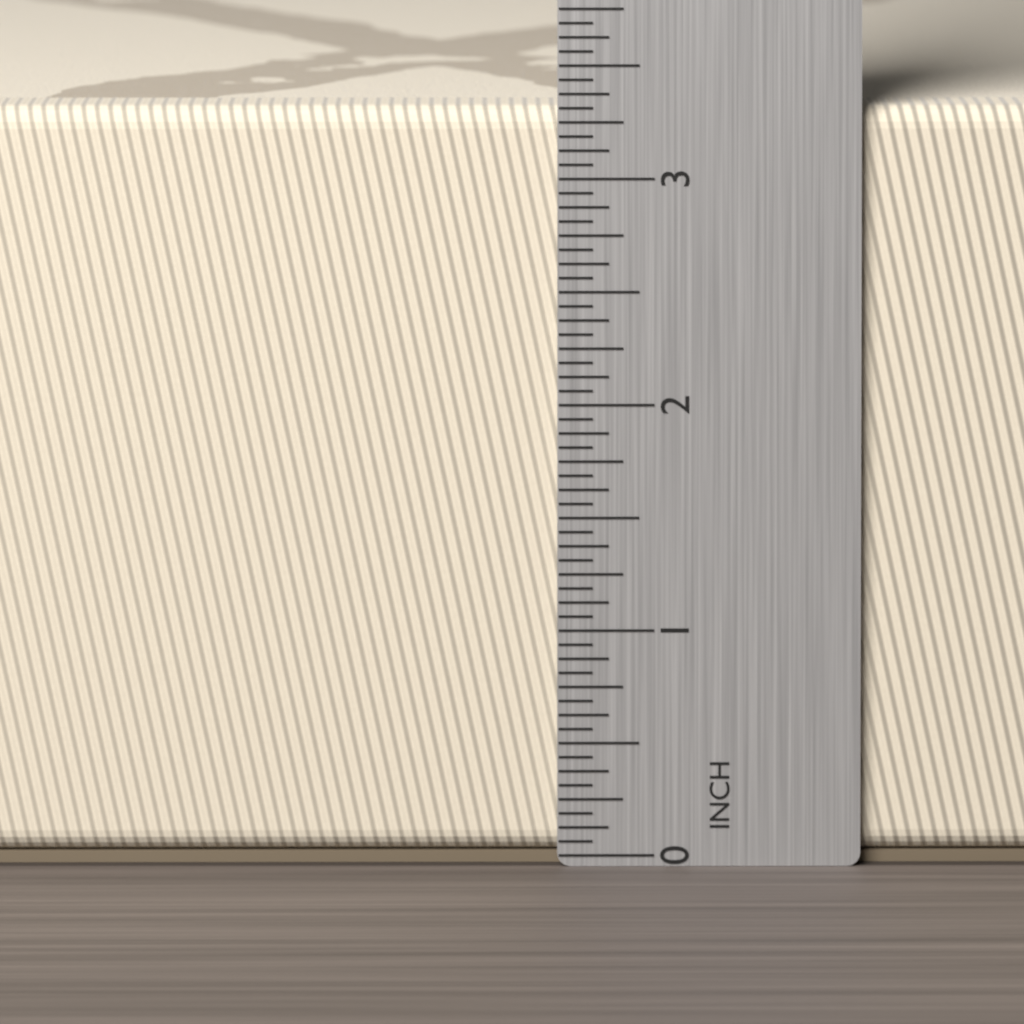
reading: 3.3125 in
